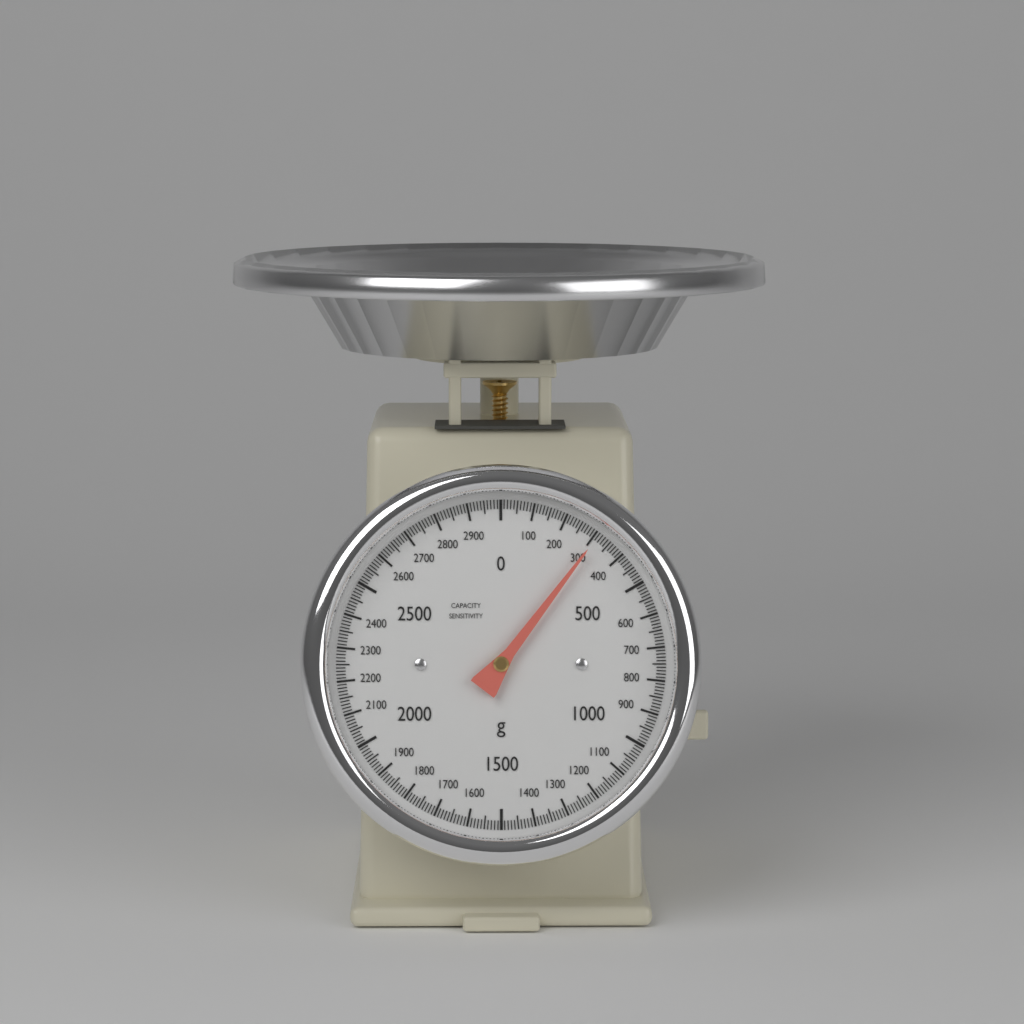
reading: 310 g
